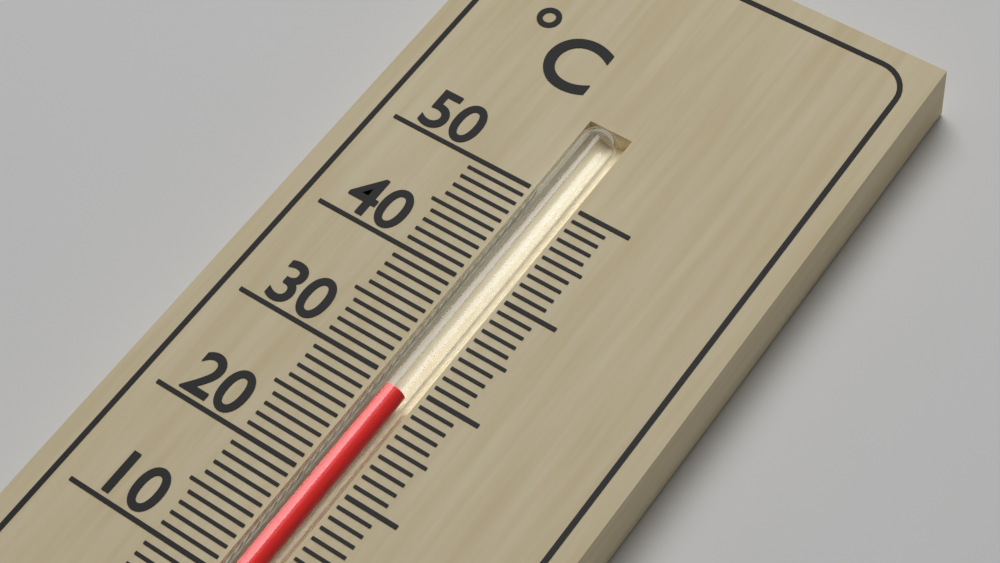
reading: 29 °C
